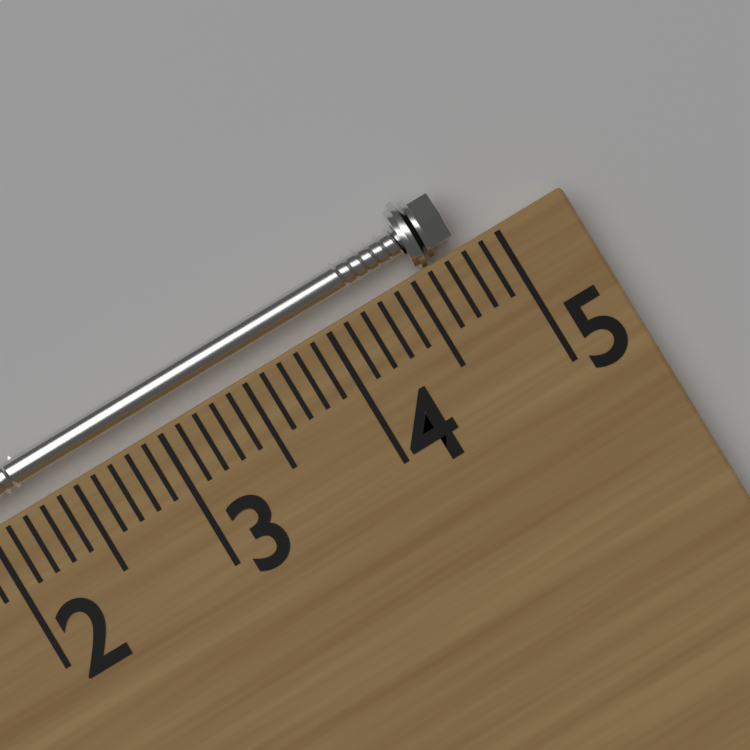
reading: 4.8 cm
